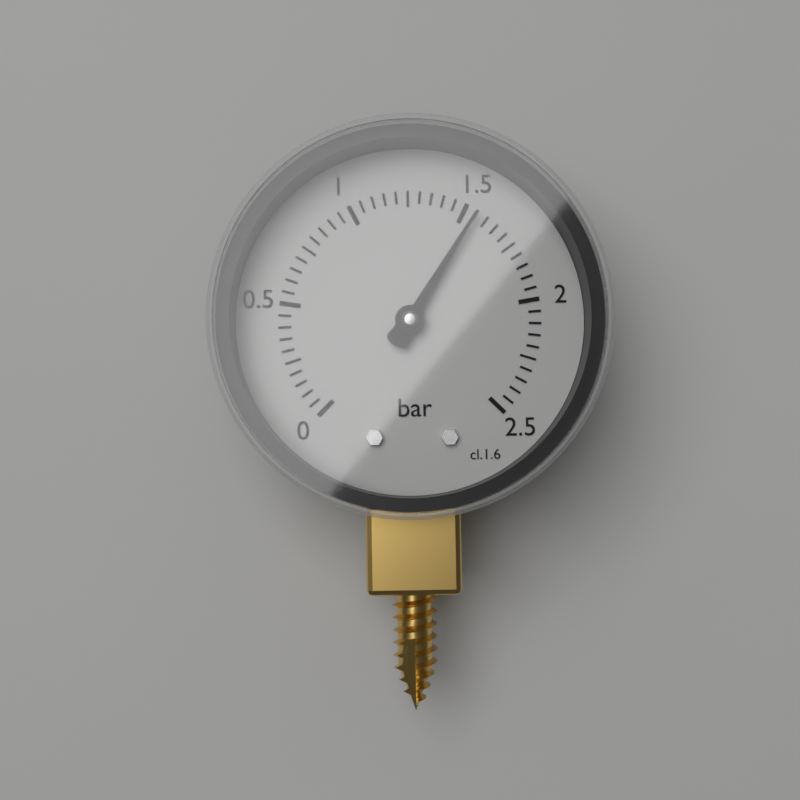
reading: 1.55 bar
